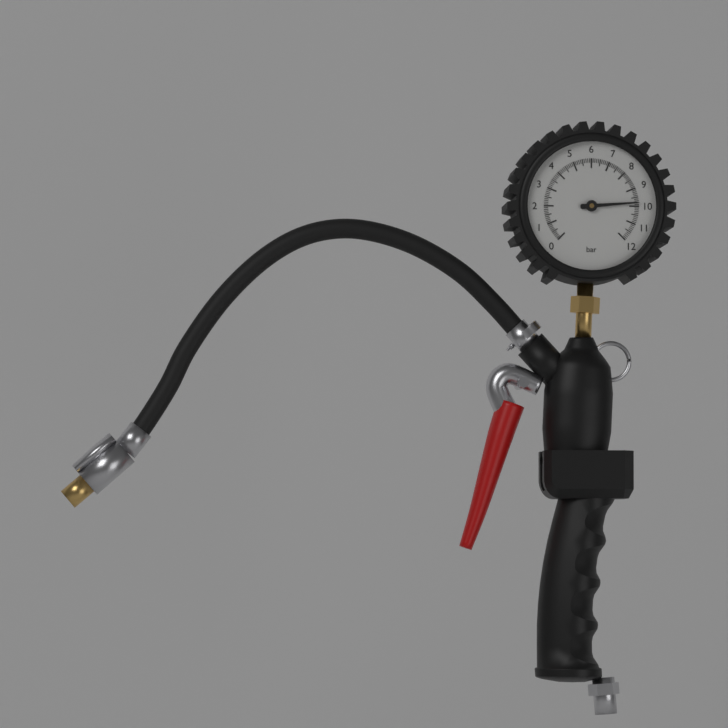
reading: 9.8 bar
